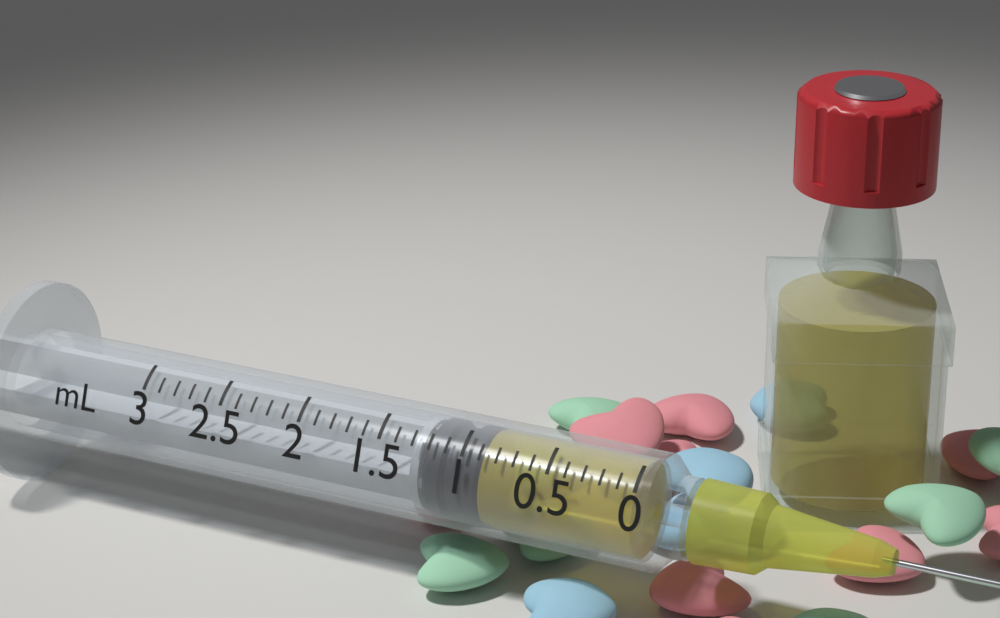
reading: 0.9 mL
